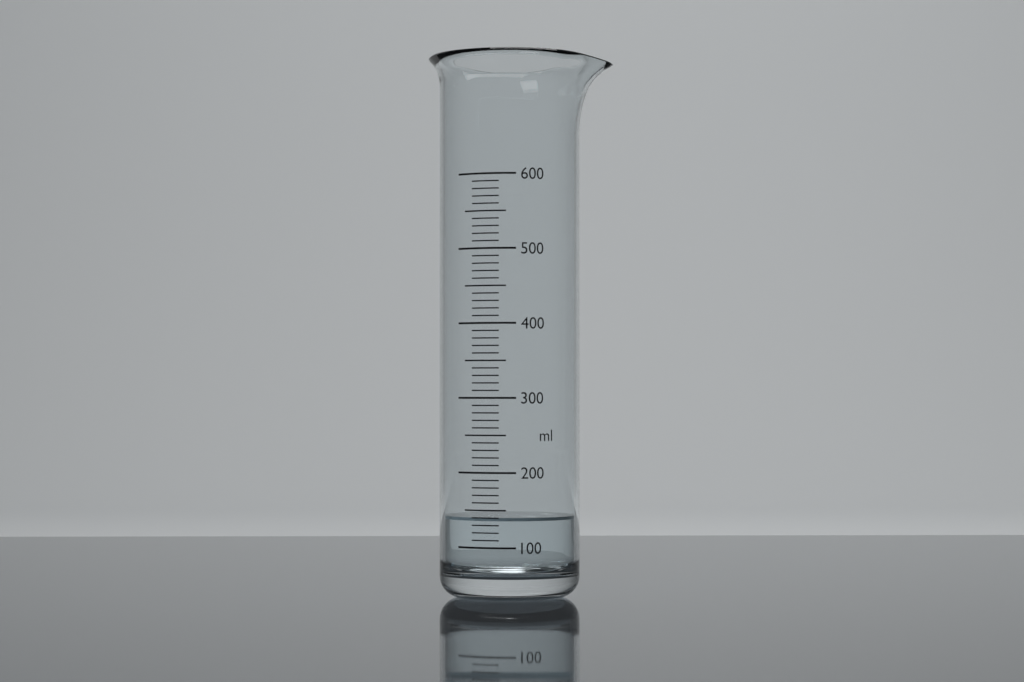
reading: 140 ml
